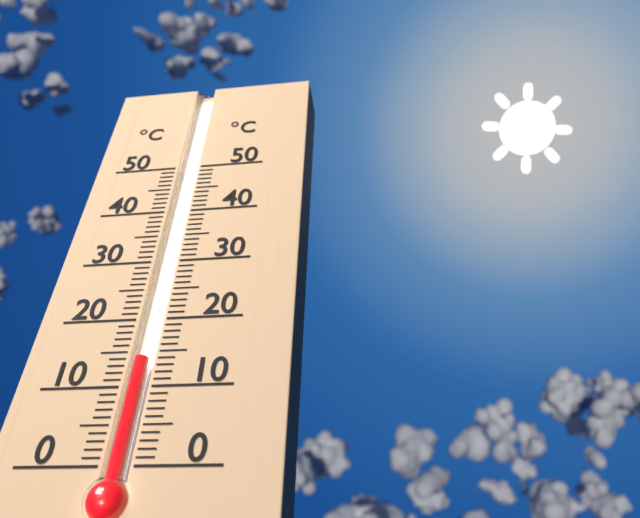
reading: 14 °C
